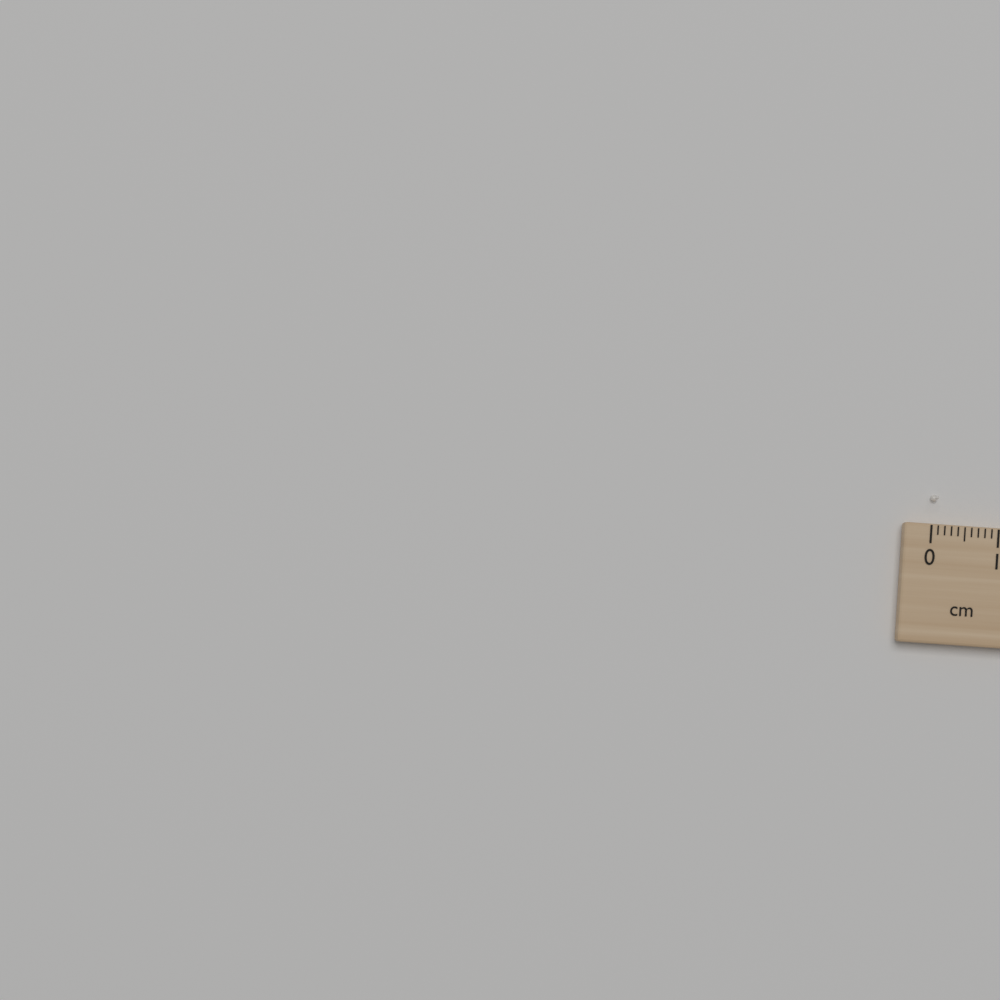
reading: 0.1 cm
